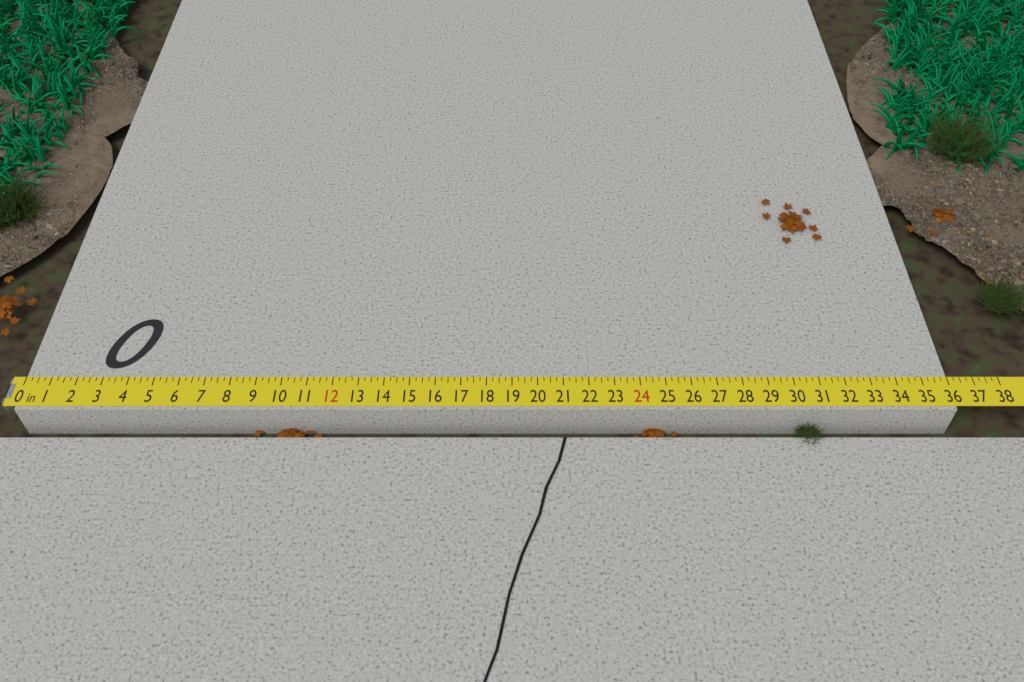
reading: 36.00 in
